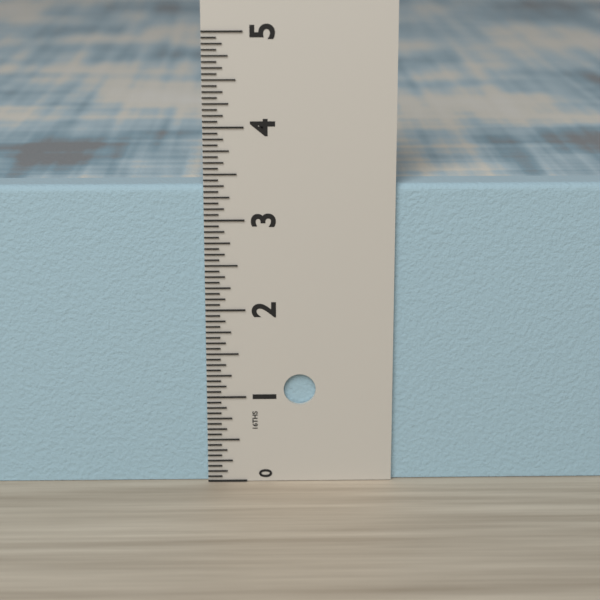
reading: 3.3750 in
